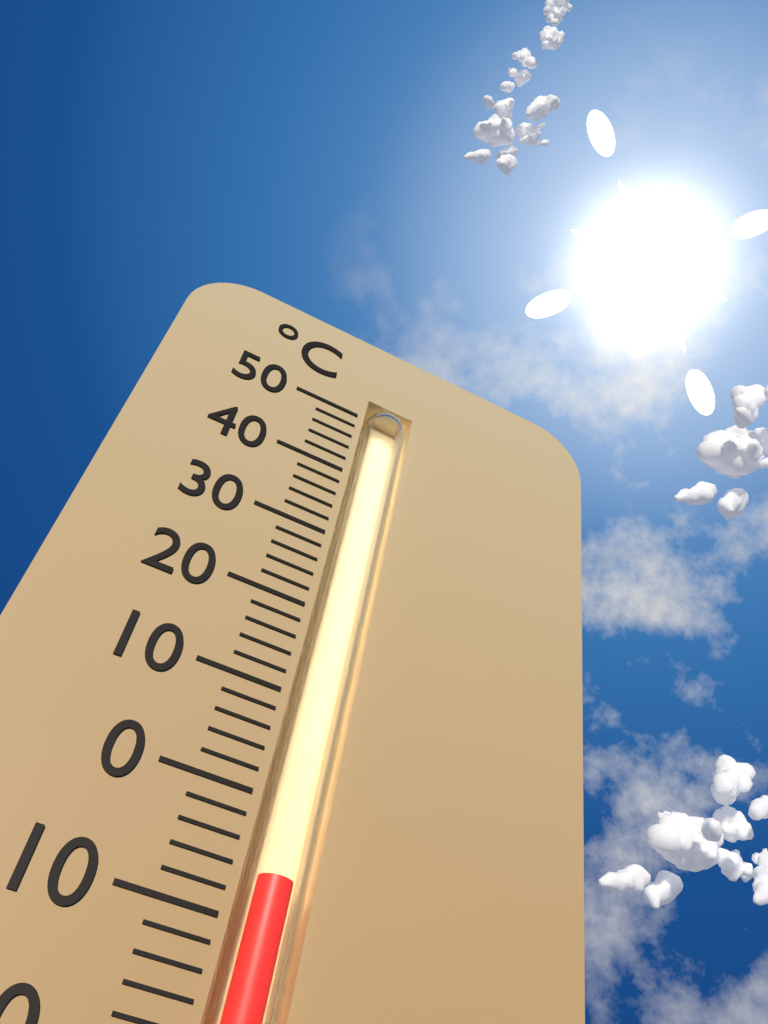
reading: -6 °C
